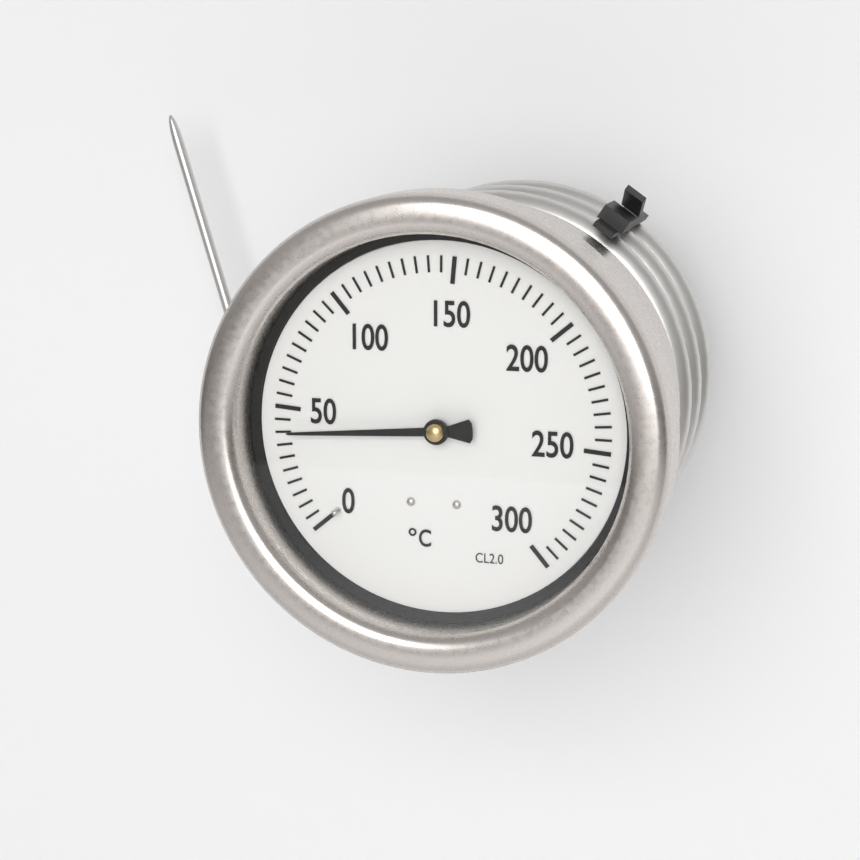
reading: 40 °C
